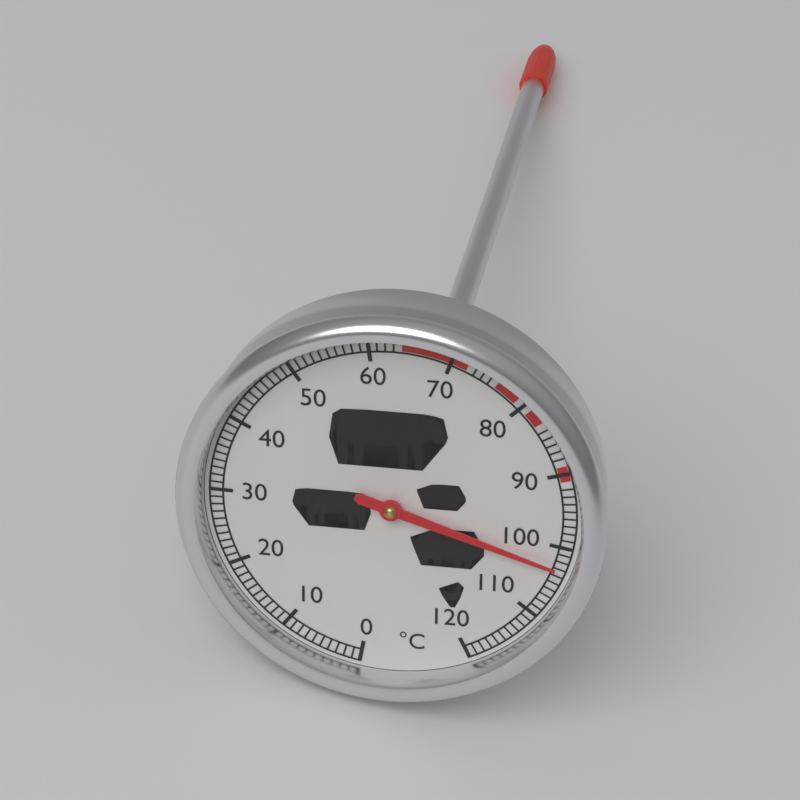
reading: 103 °C
